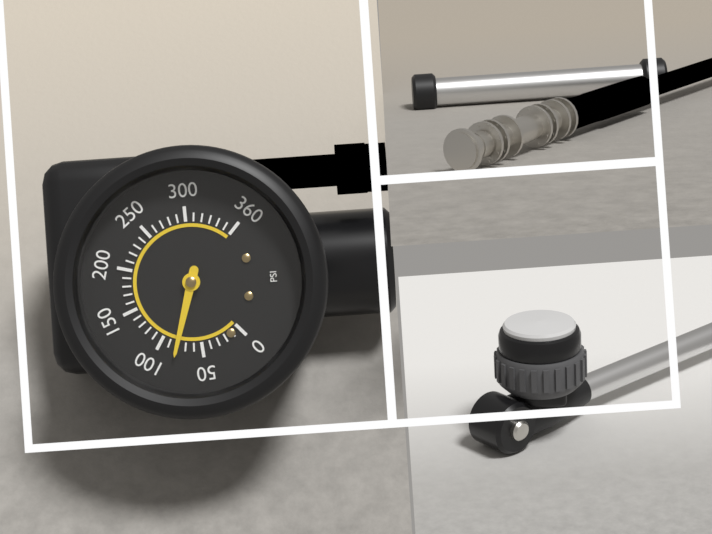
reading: 80 psi
